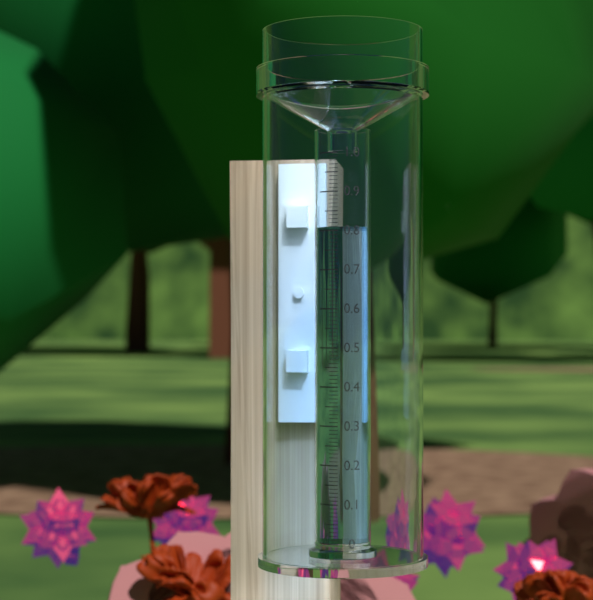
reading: 0.81 (no unit)
